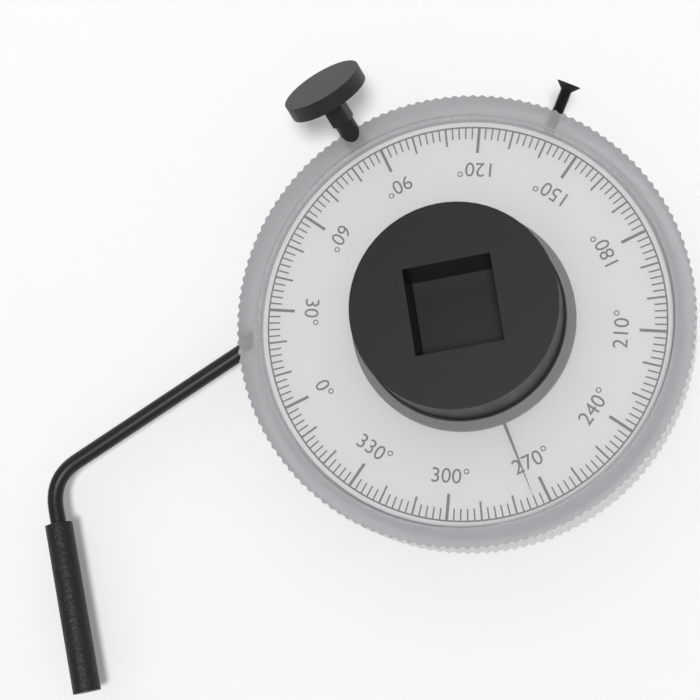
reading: 274 °
